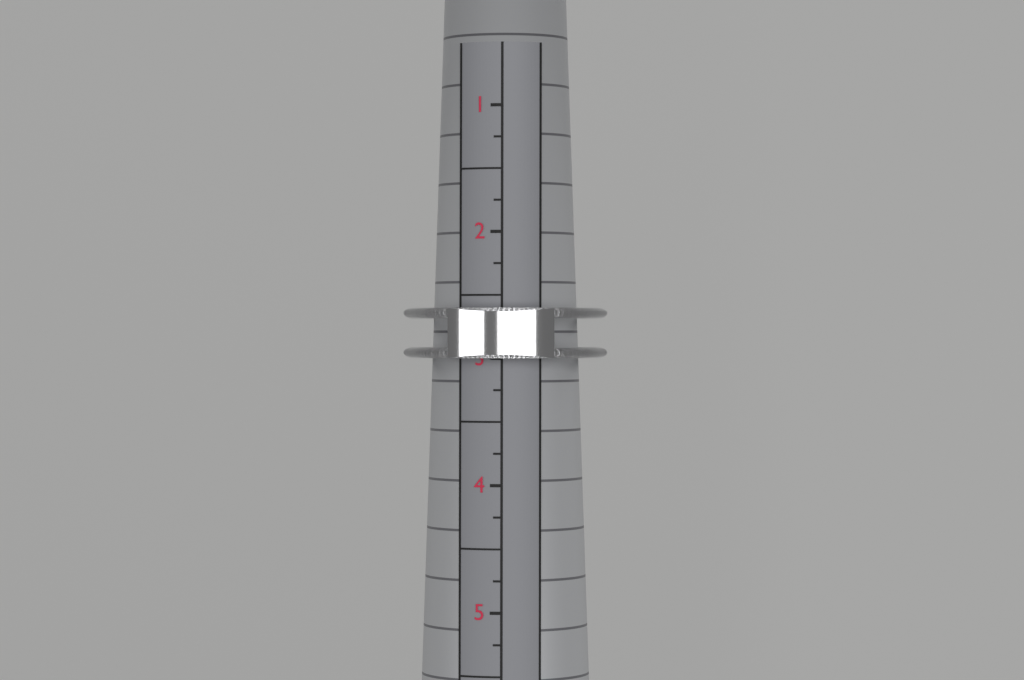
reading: 3.00 (no unit)
